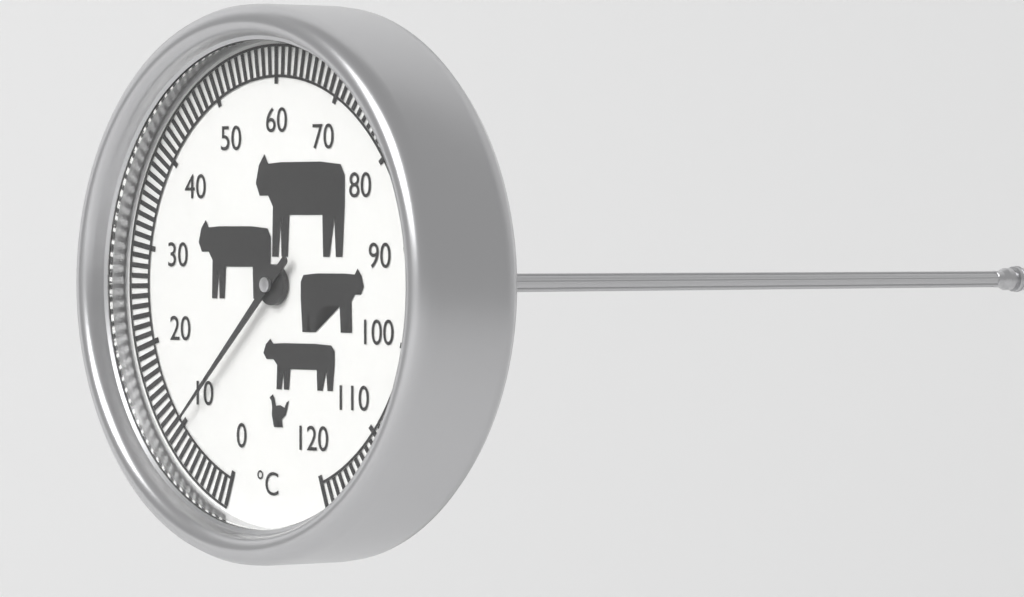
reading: 10 °C
